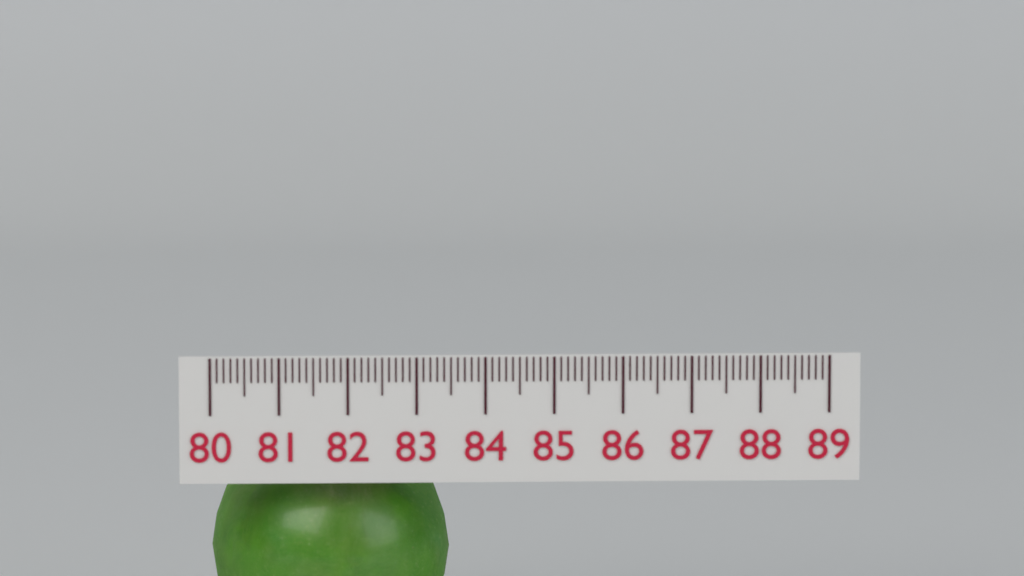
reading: 83.5 (no unit)
